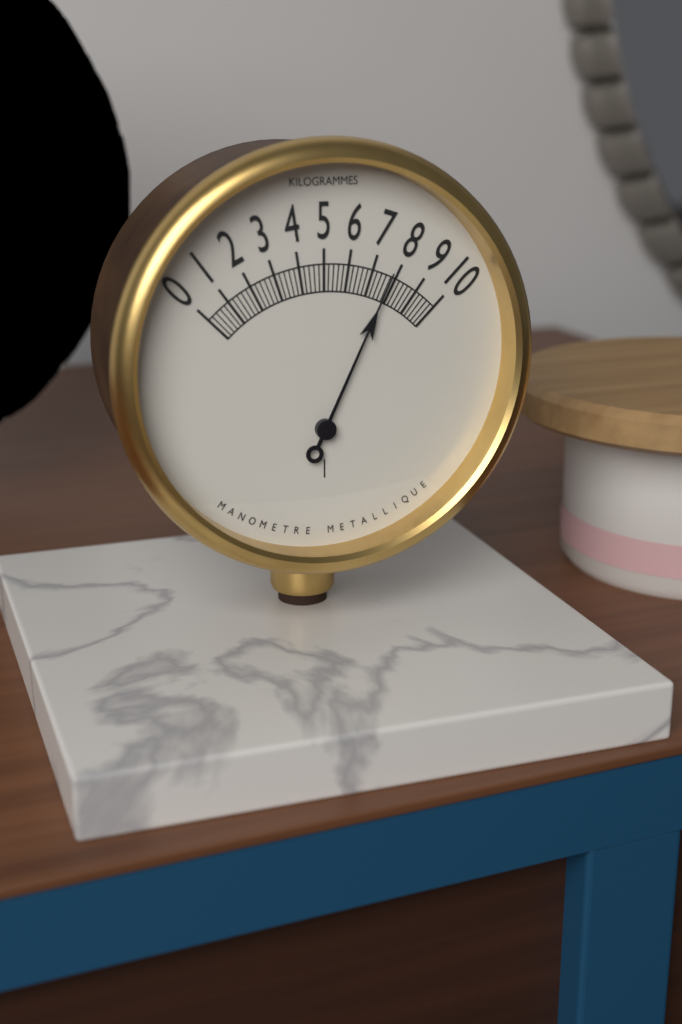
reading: 7.8 kg
